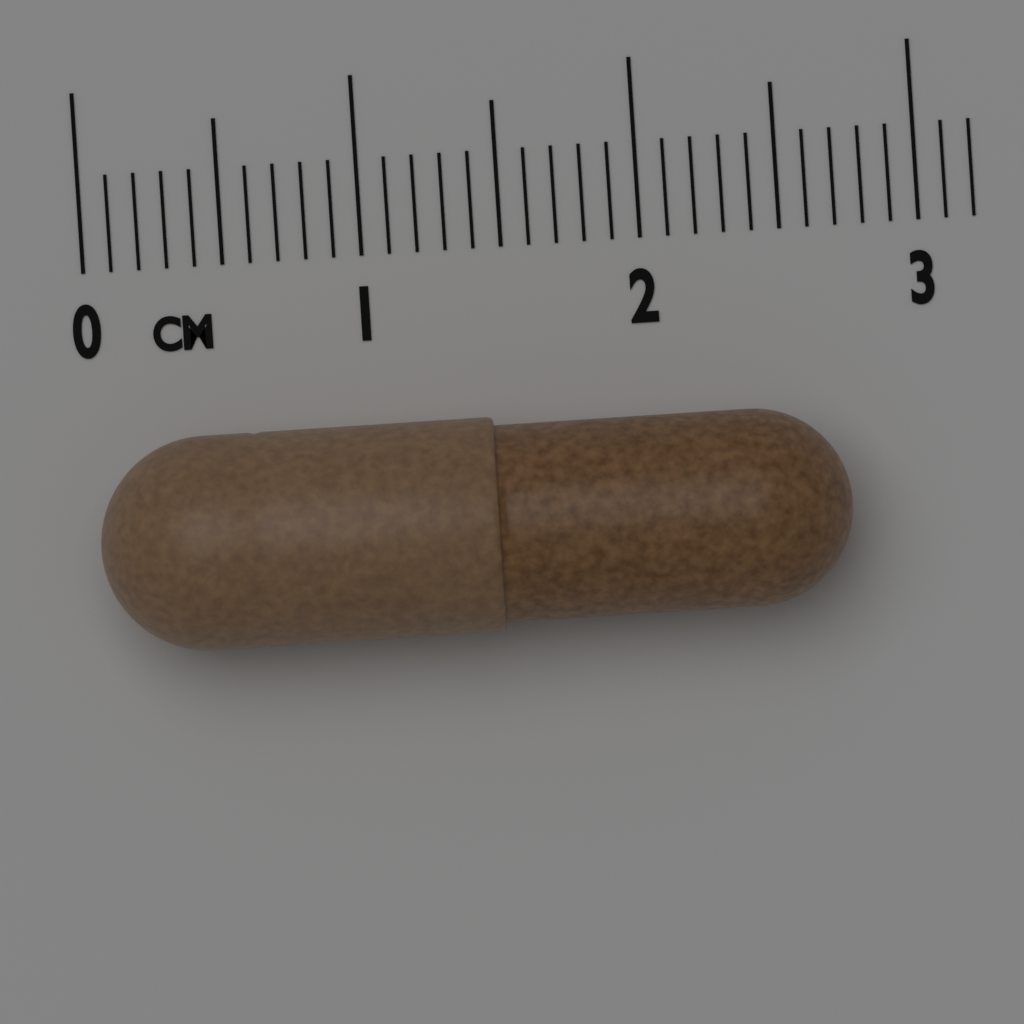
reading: 2.7 cm
